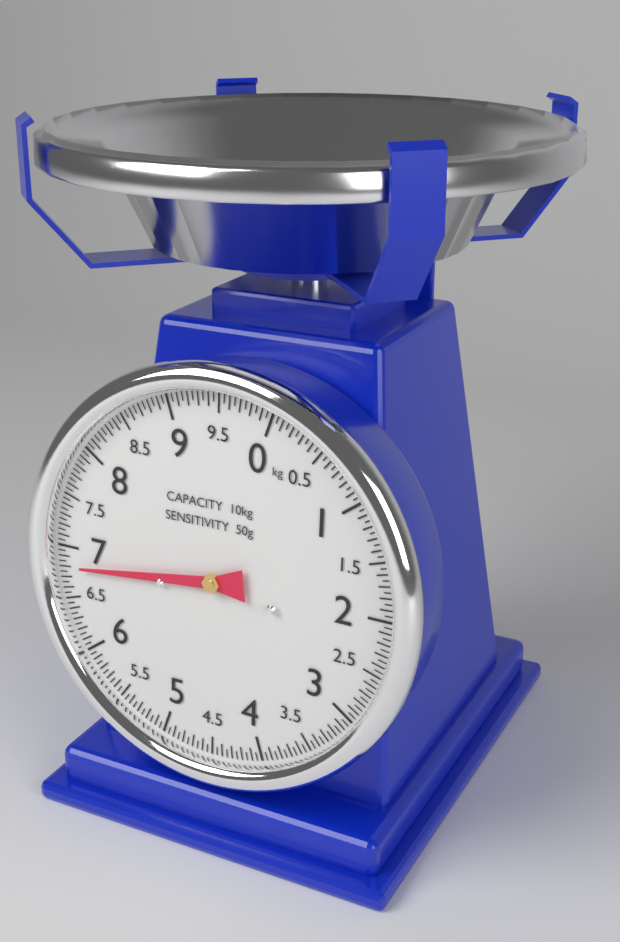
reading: 6.80 kg
